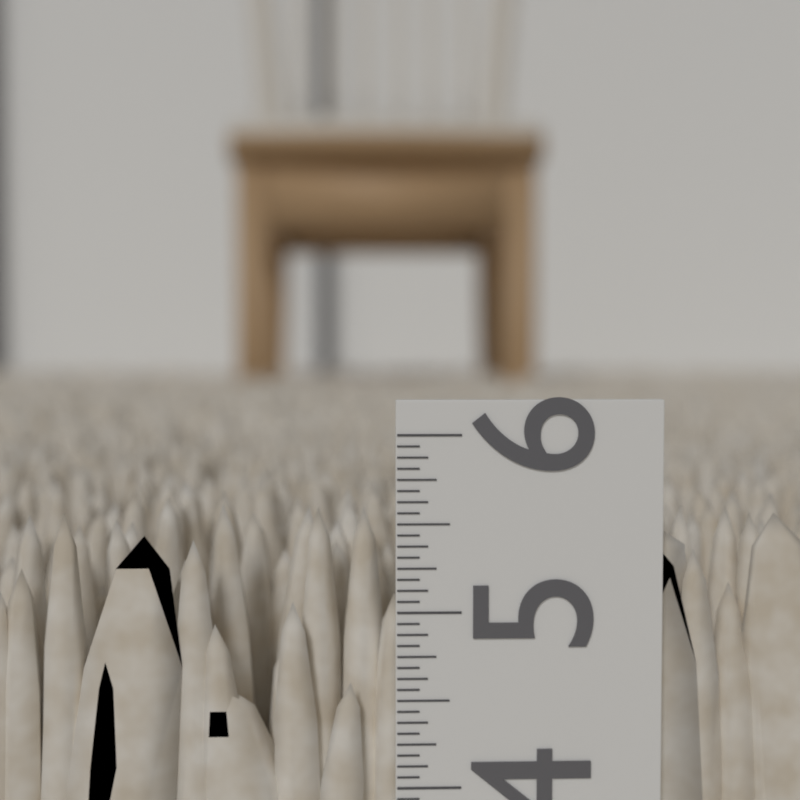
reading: 5.5625 in
